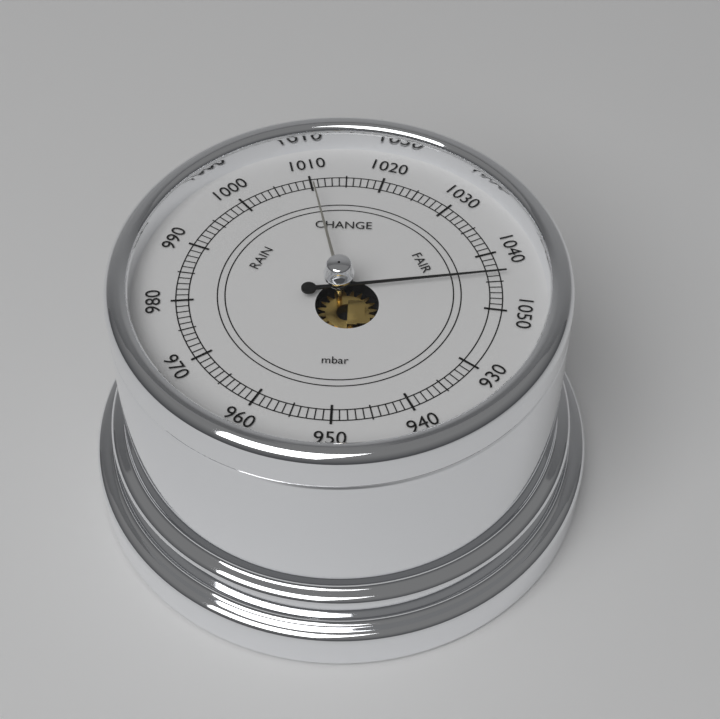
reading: 1044 mbar
